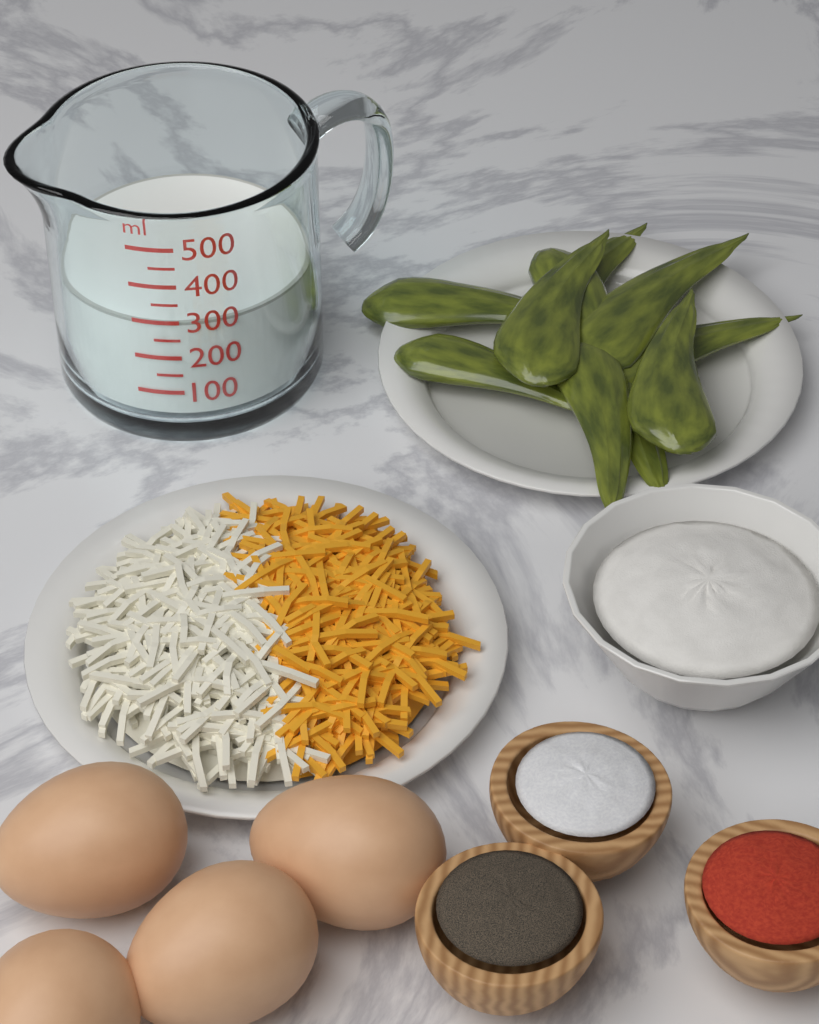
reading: 300 ml
